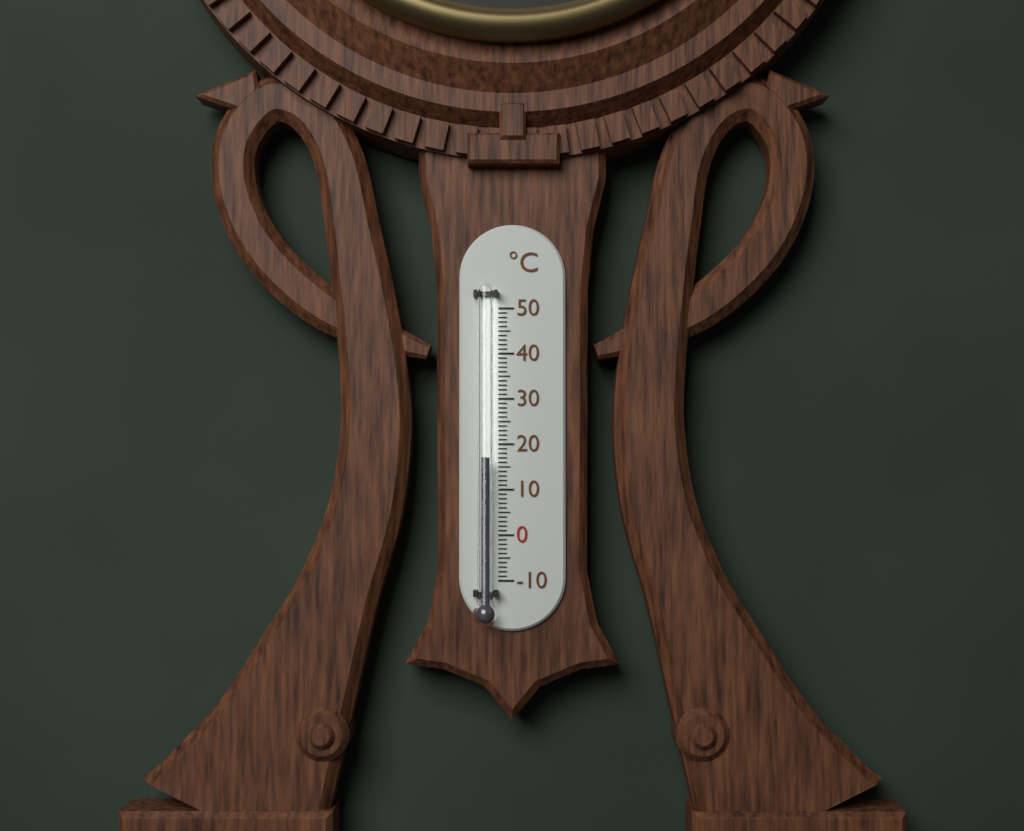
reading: 17 °C
